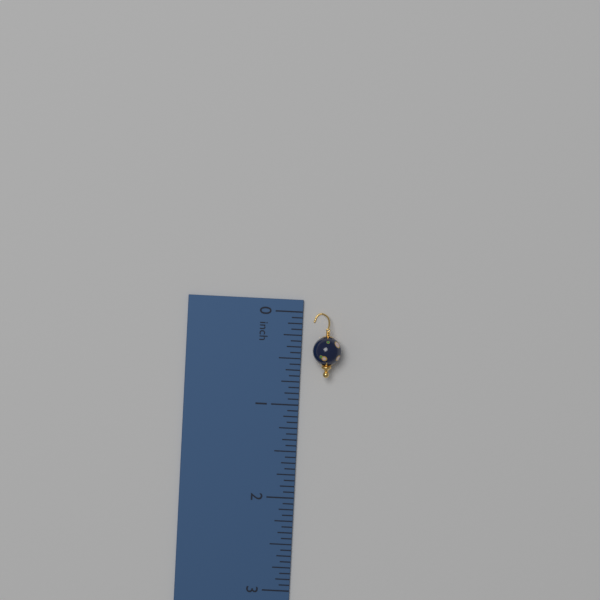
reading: 0.6875 inch
